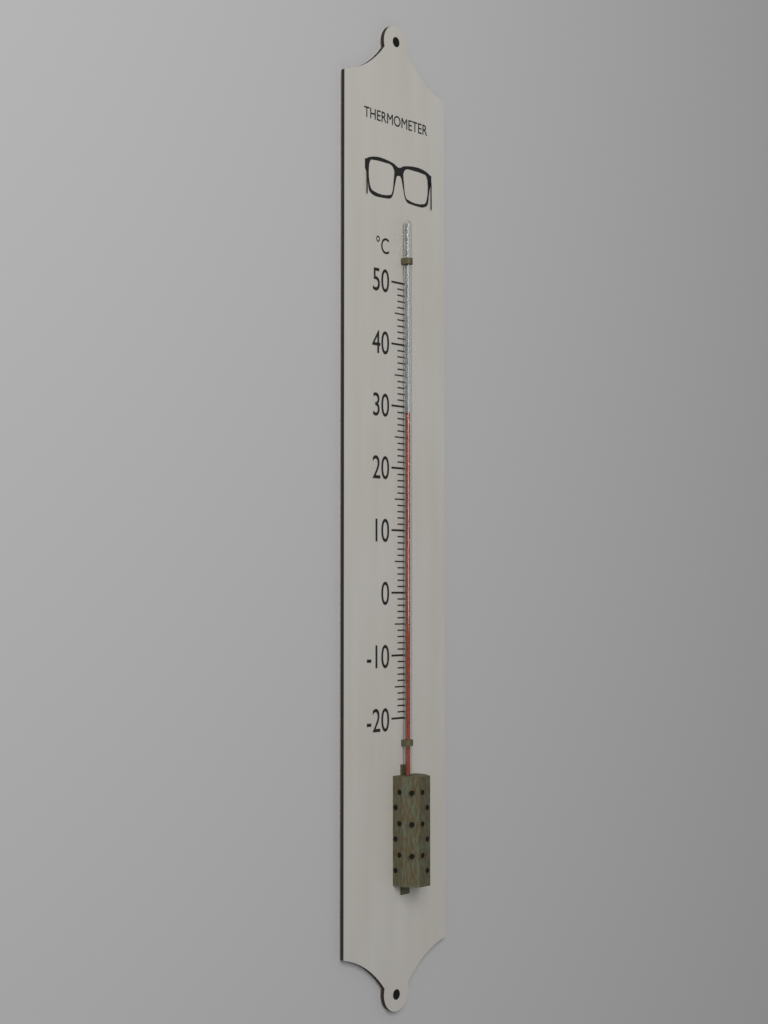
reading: 29 °C
